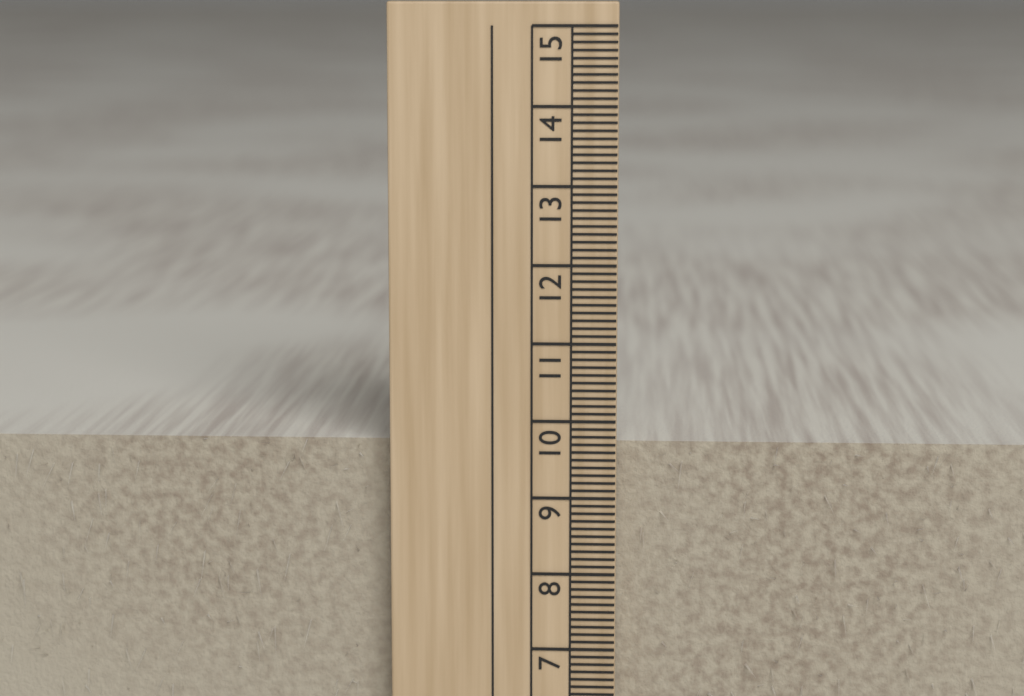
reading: 9.7 cm
